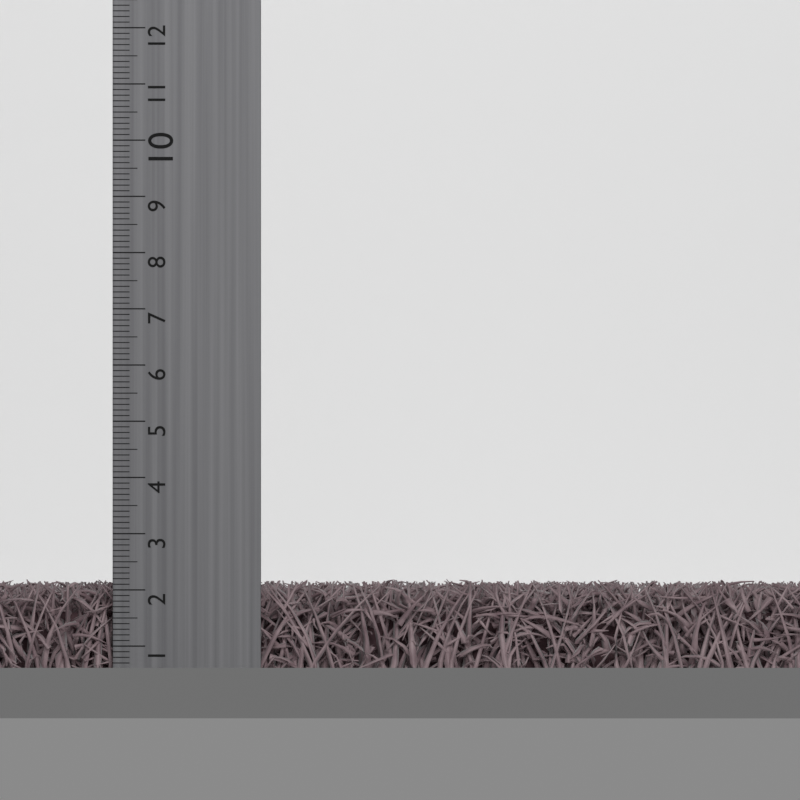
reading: 2.2 cm
